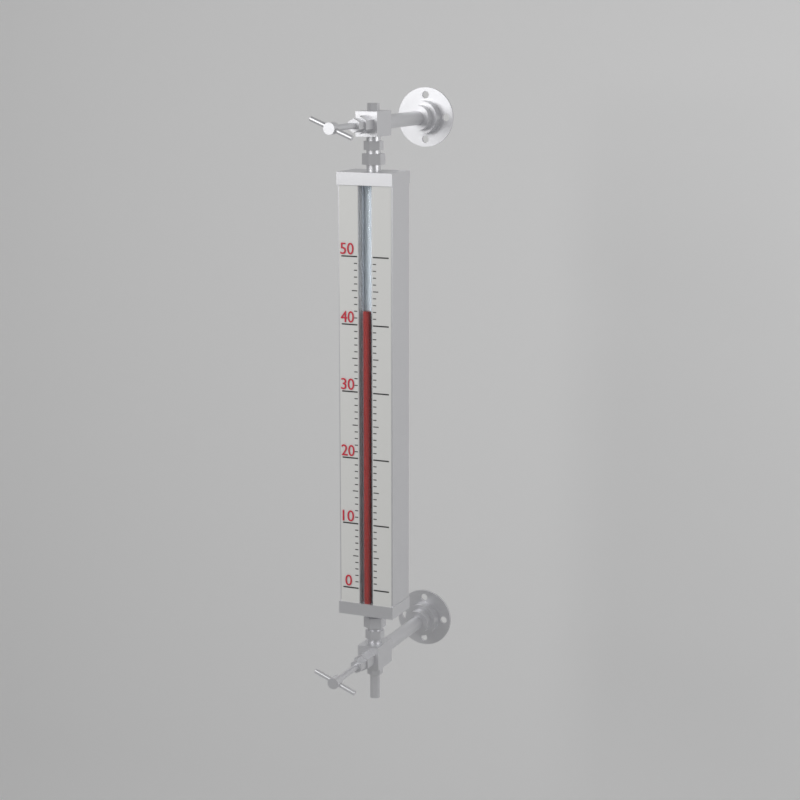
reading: 42 (no unit)
